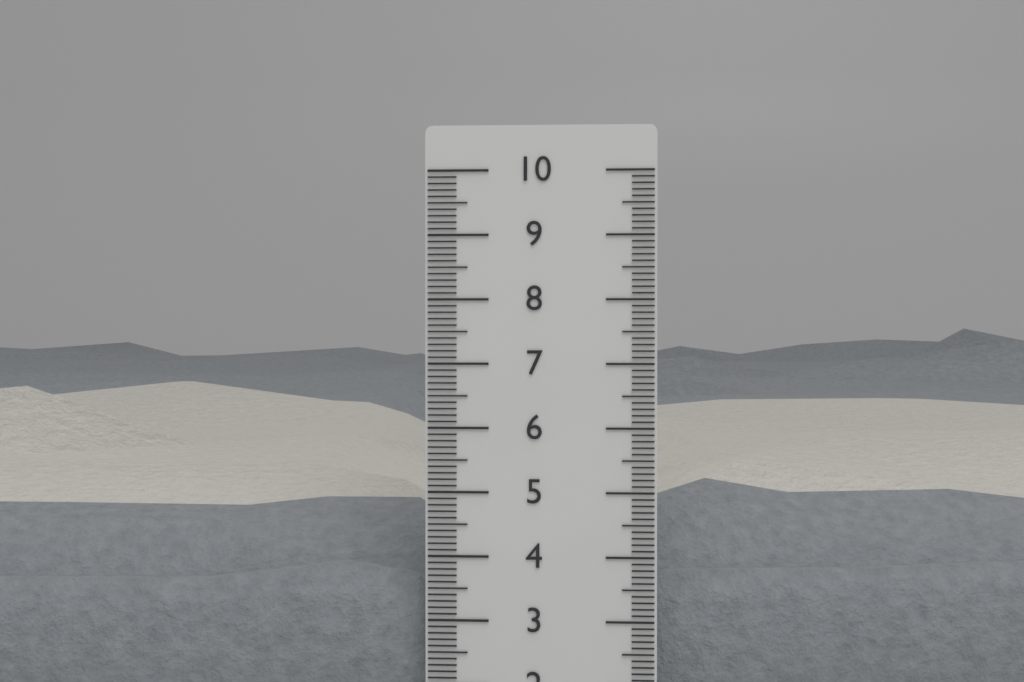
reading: 7.2 cm
